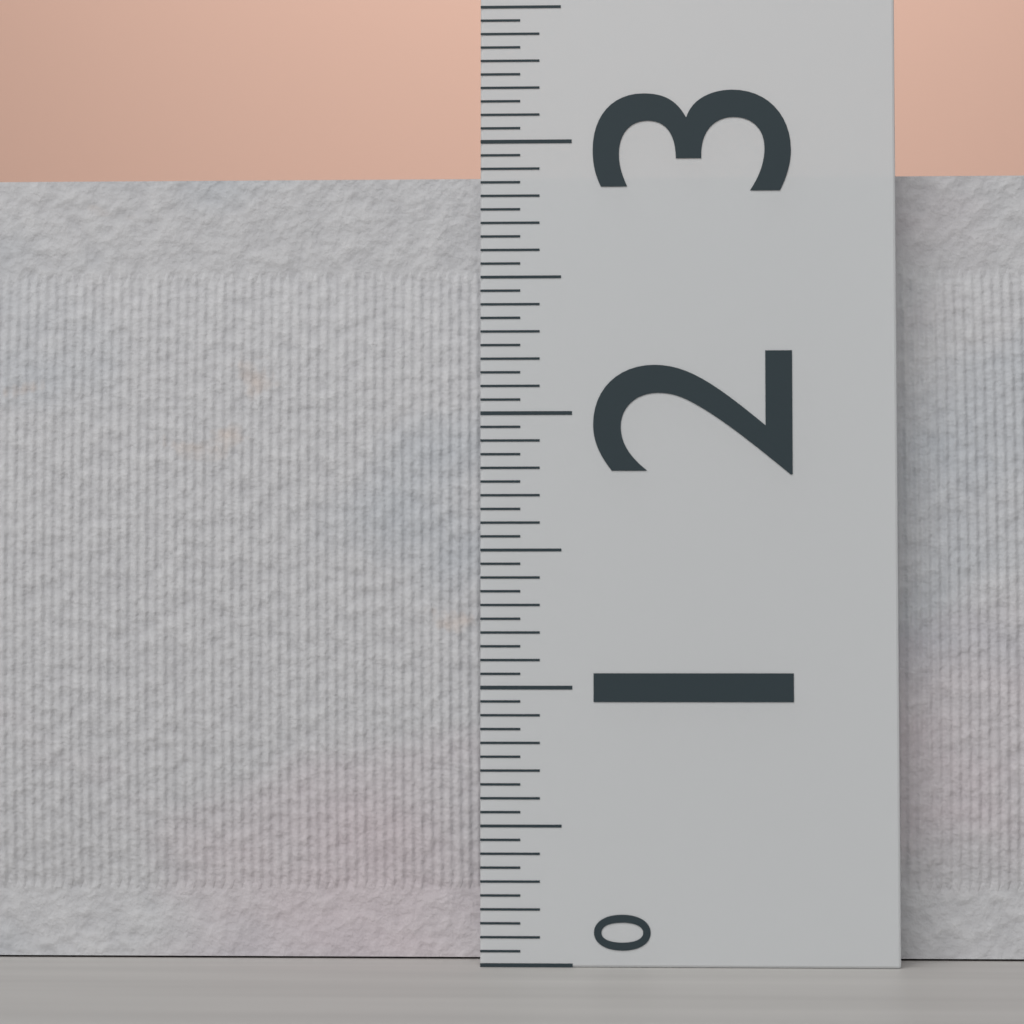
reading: 2.95 (no unit)
